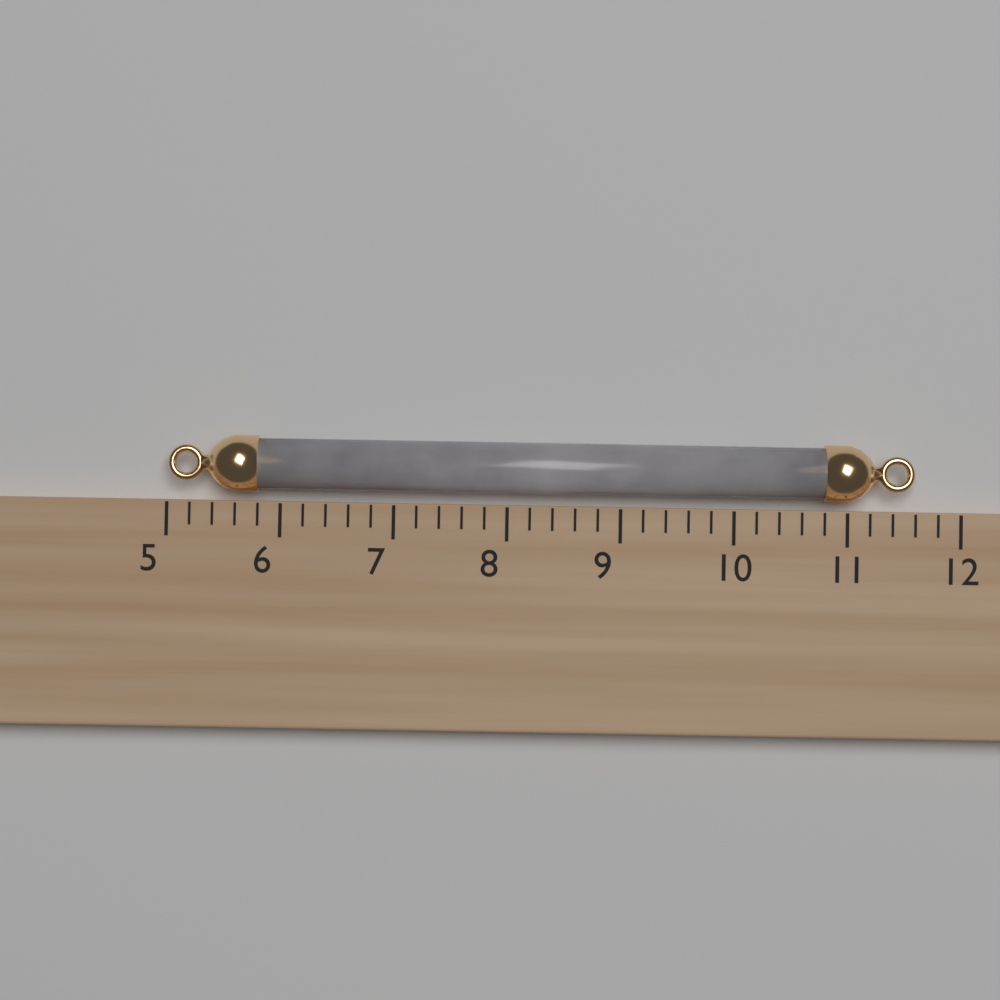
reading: 11.6 (no unit)
